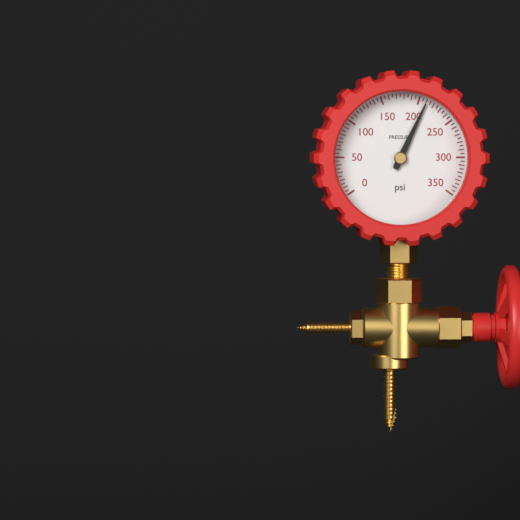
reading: 210 psi
